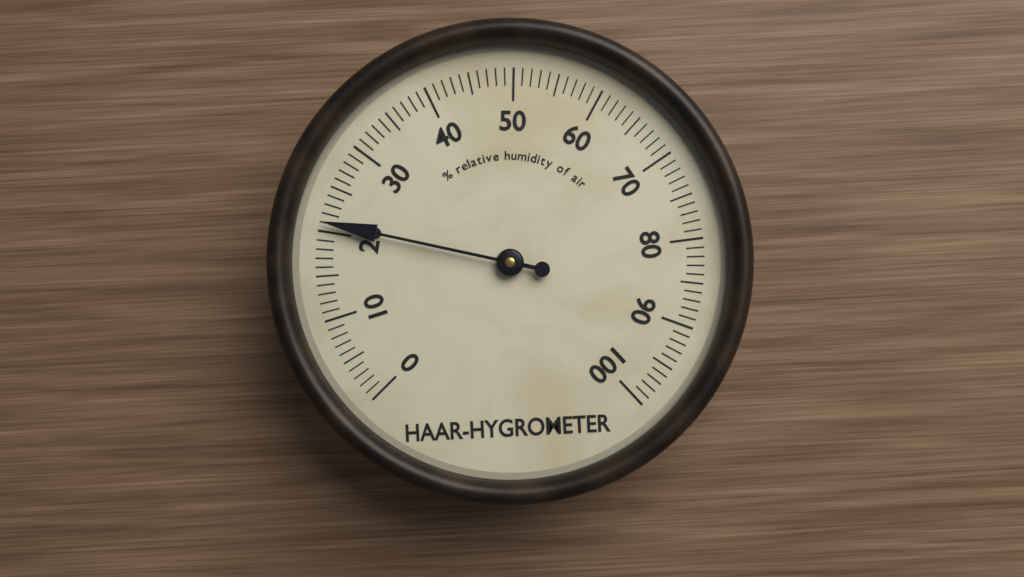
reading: 21 %
